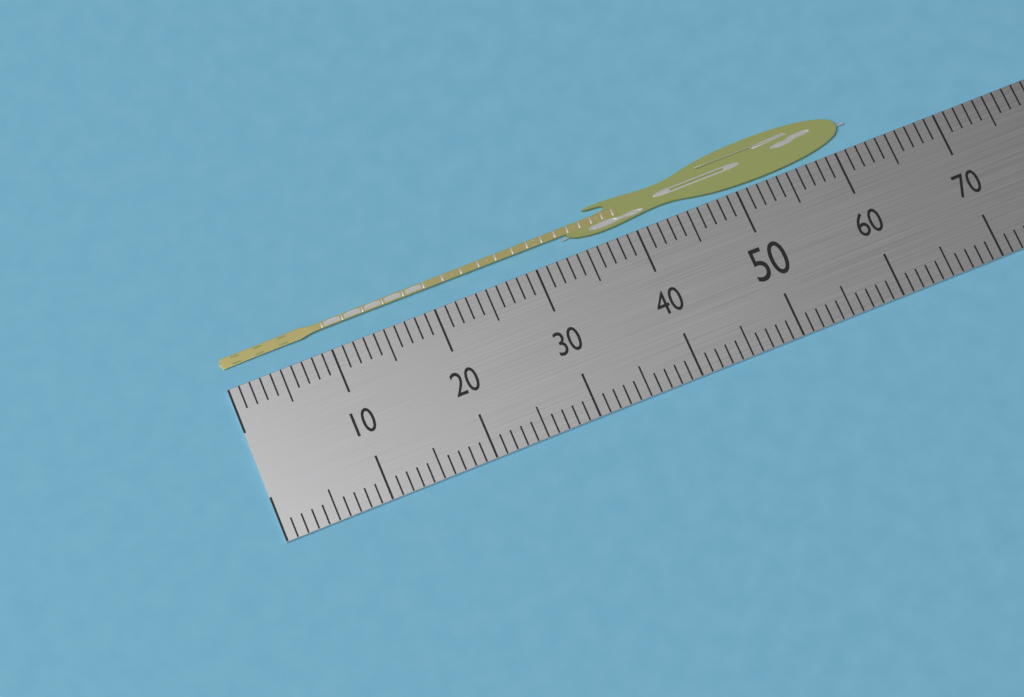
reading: 62 (no unit)
